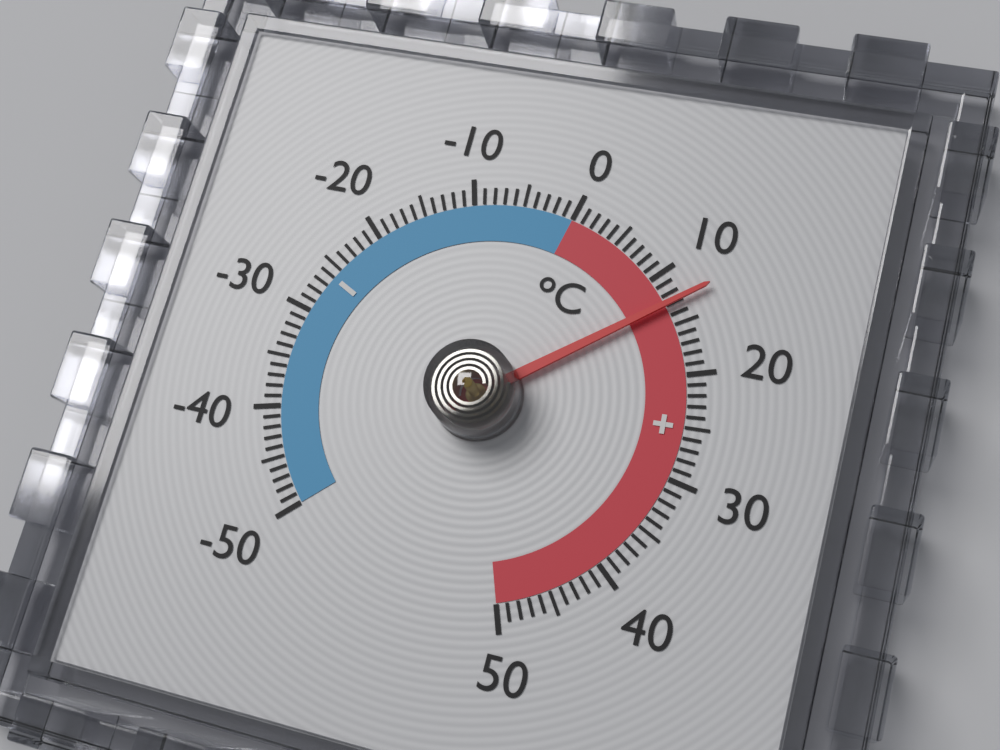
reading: 13 °C
